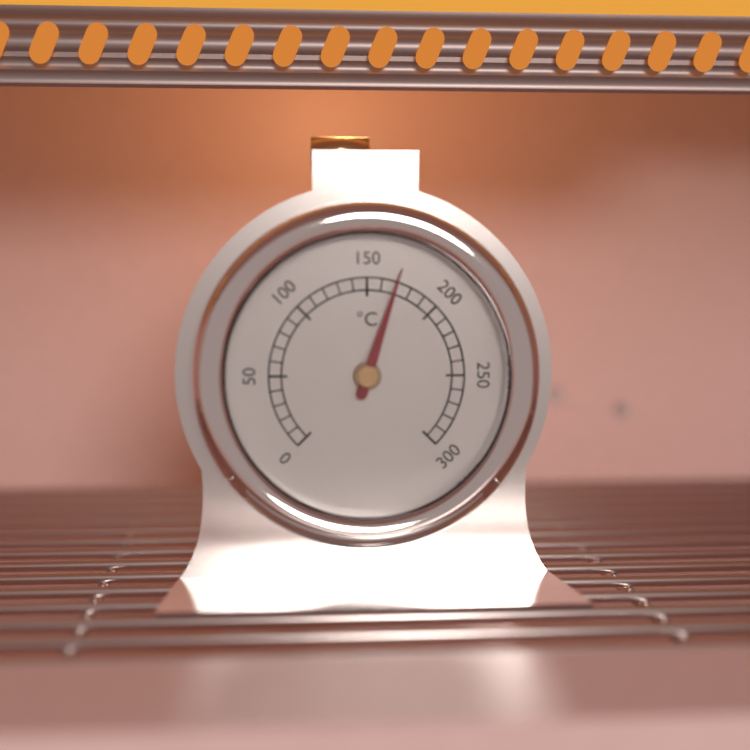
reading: 170 °C
